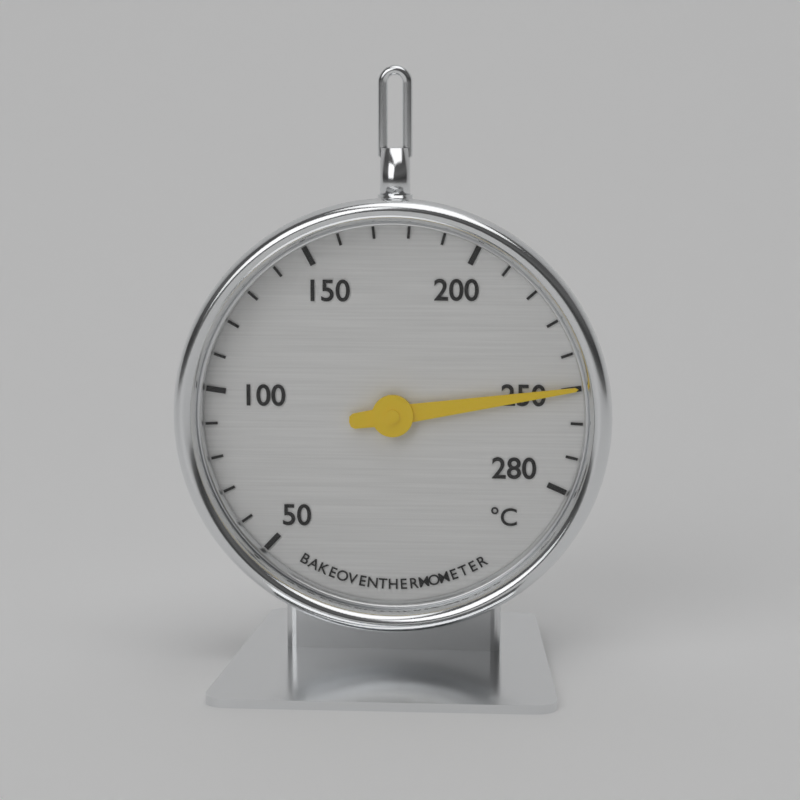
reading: 250 °C
